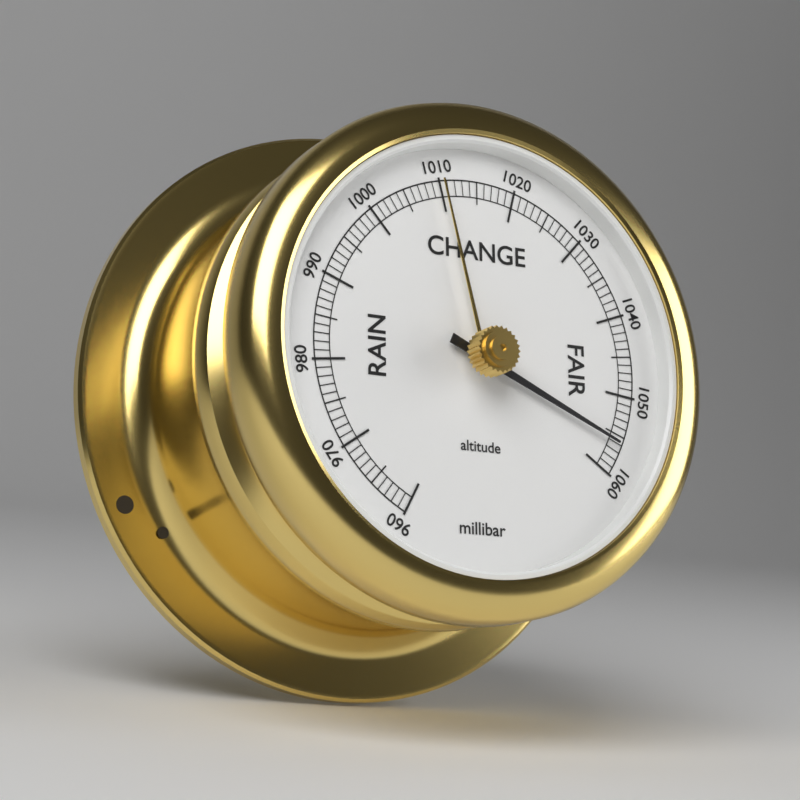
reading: 1056 millibar
